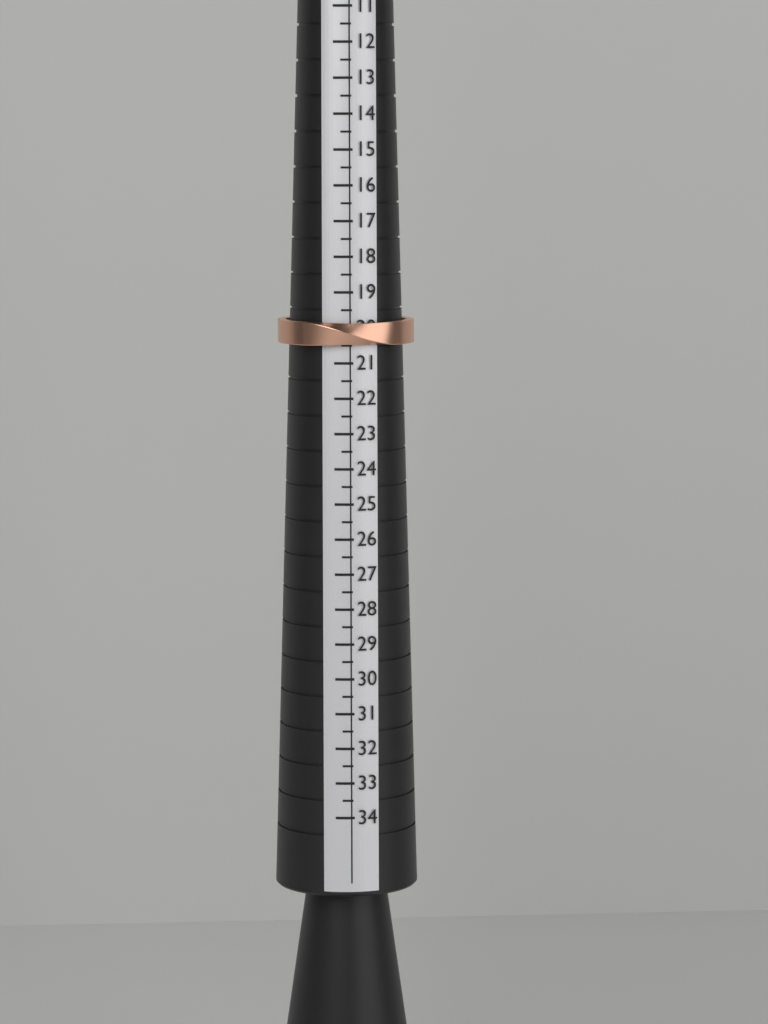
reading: 20.5 (no unit)
